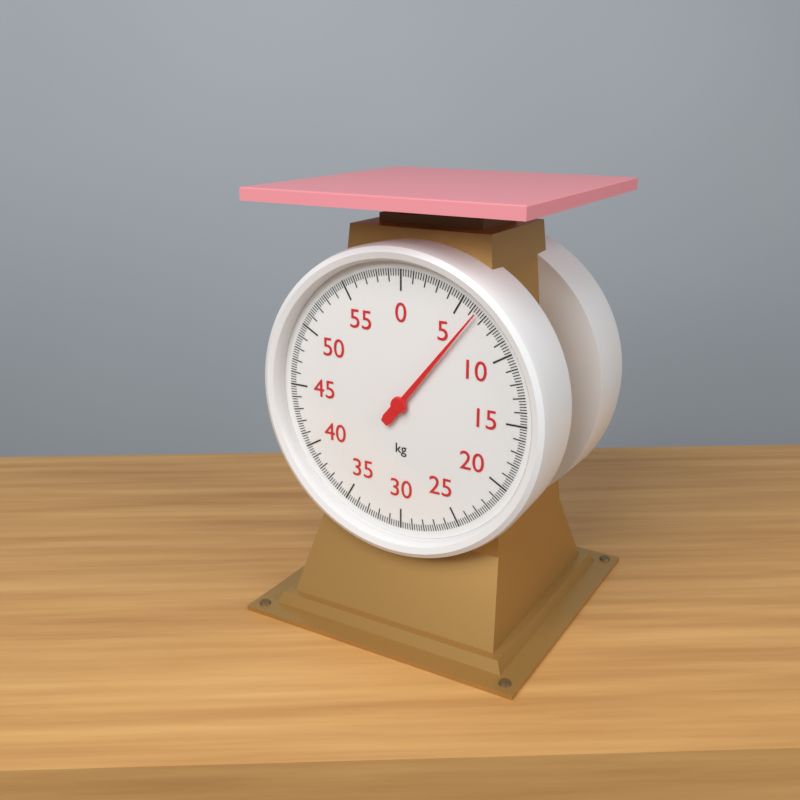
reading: 6.4 kg
